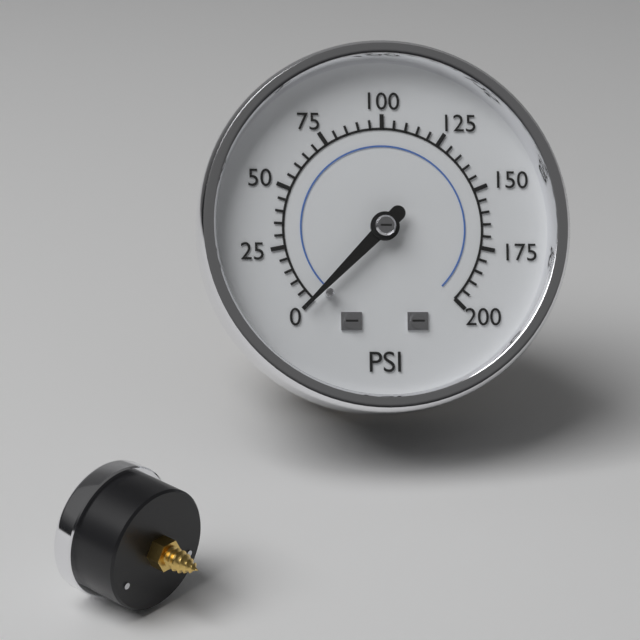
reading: 0 psi
